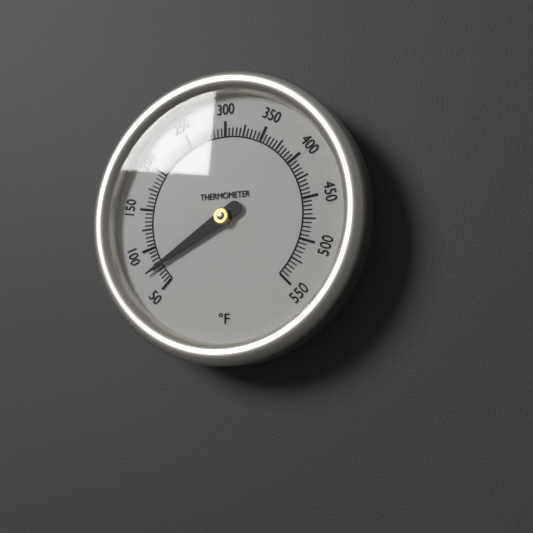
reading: 75 °F
